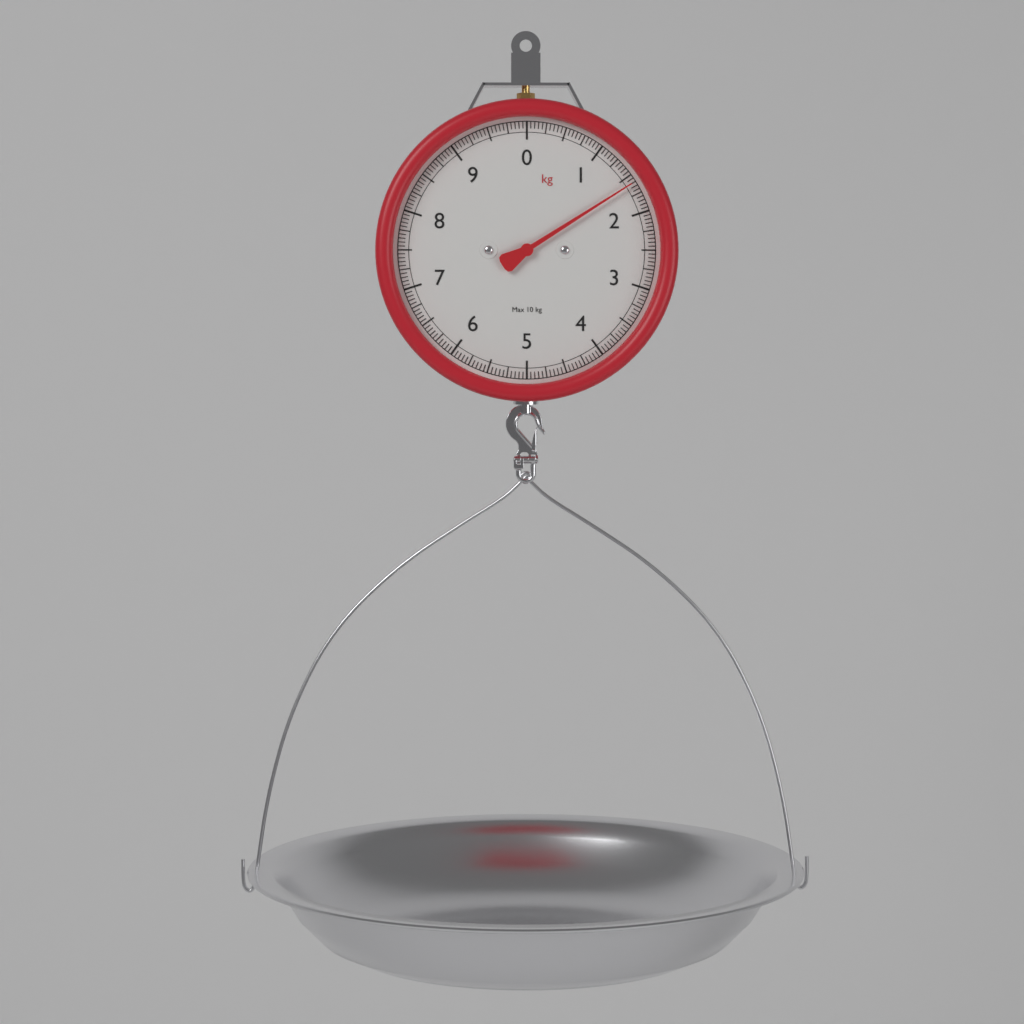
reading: 1.60 kg
